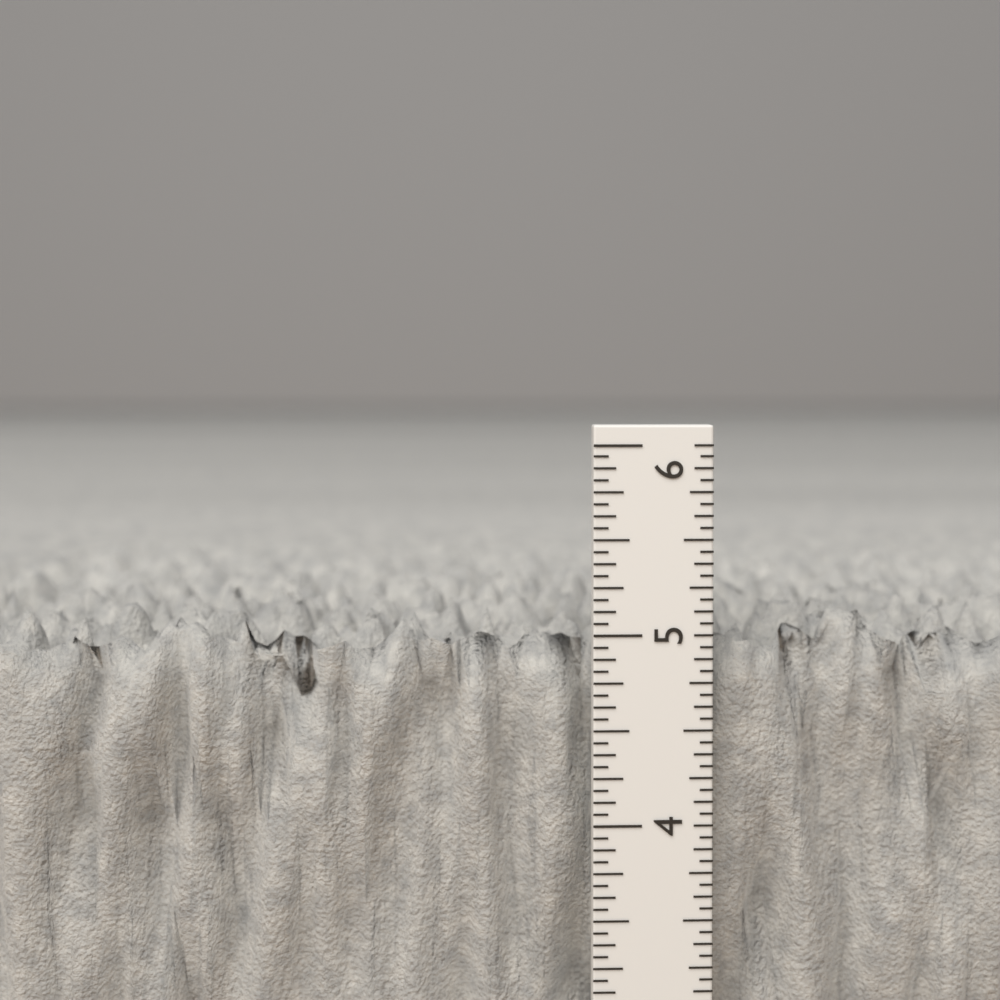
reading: 5.0625 in
